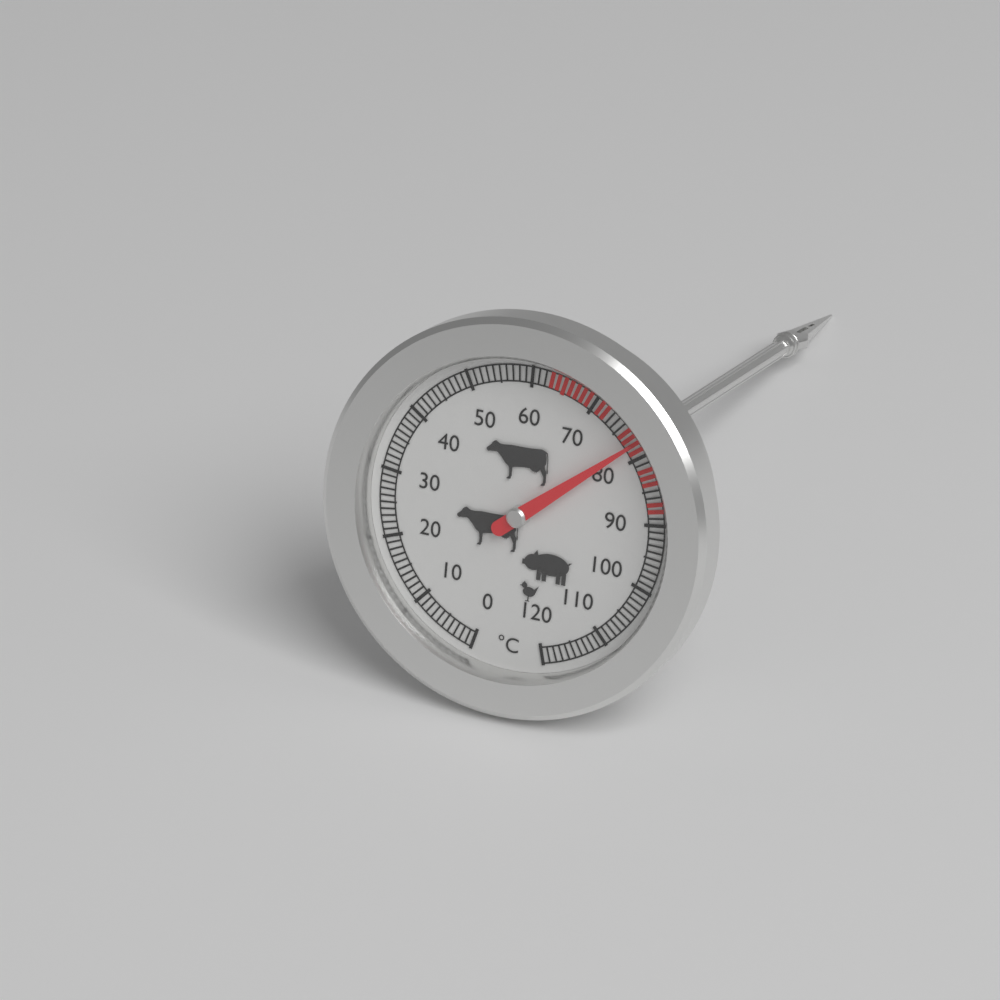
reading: 78 °C
